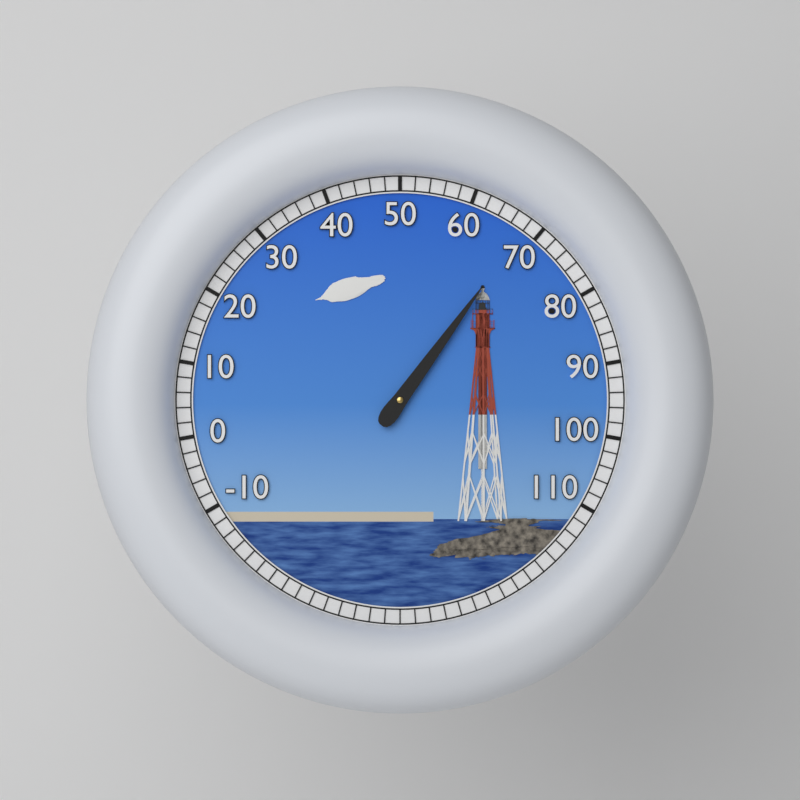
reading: 68 (no unit)
